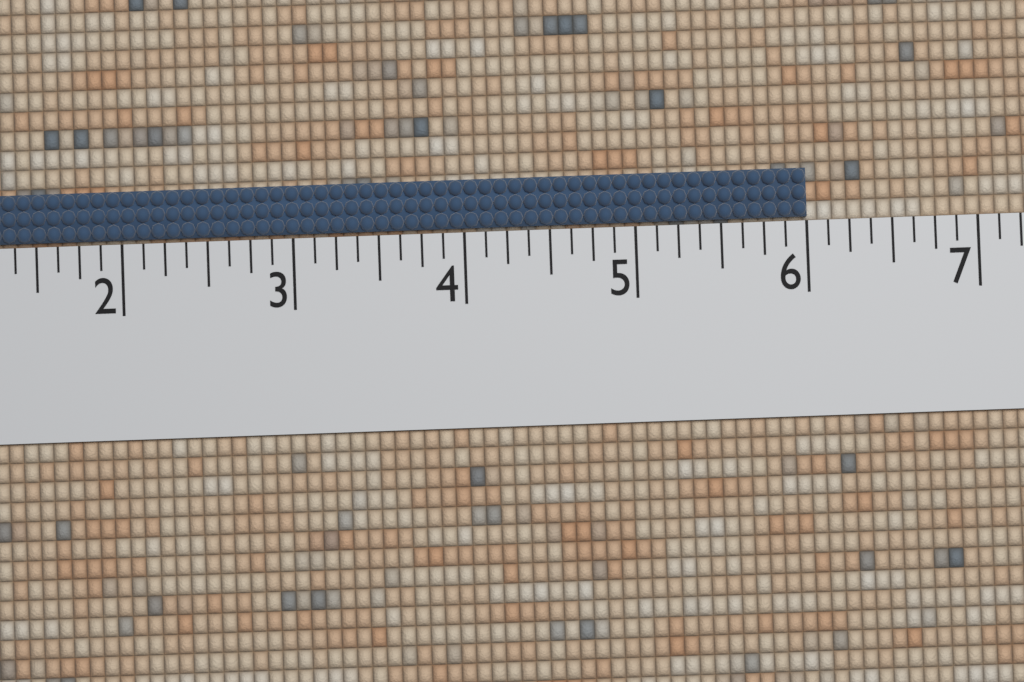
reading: 6.000 (no unit)
